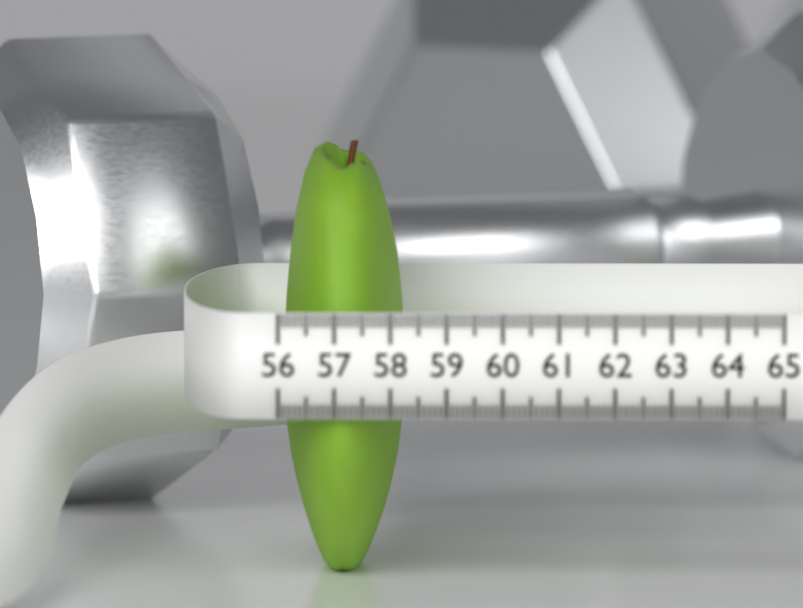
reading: 58.2 (no unit)
